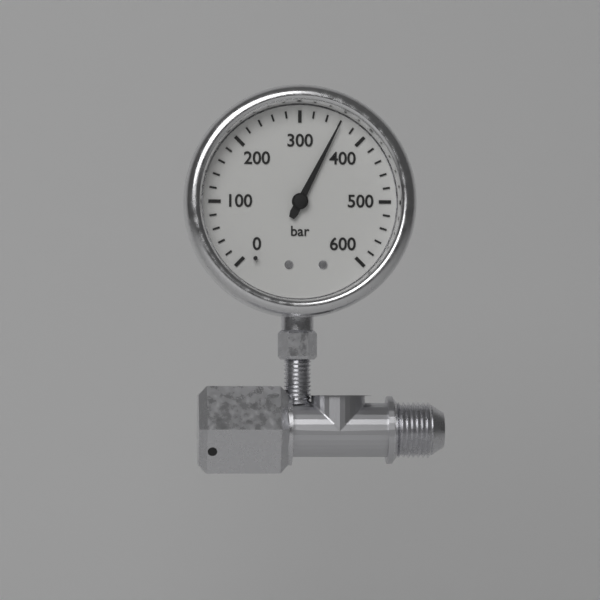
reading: 360 bar
